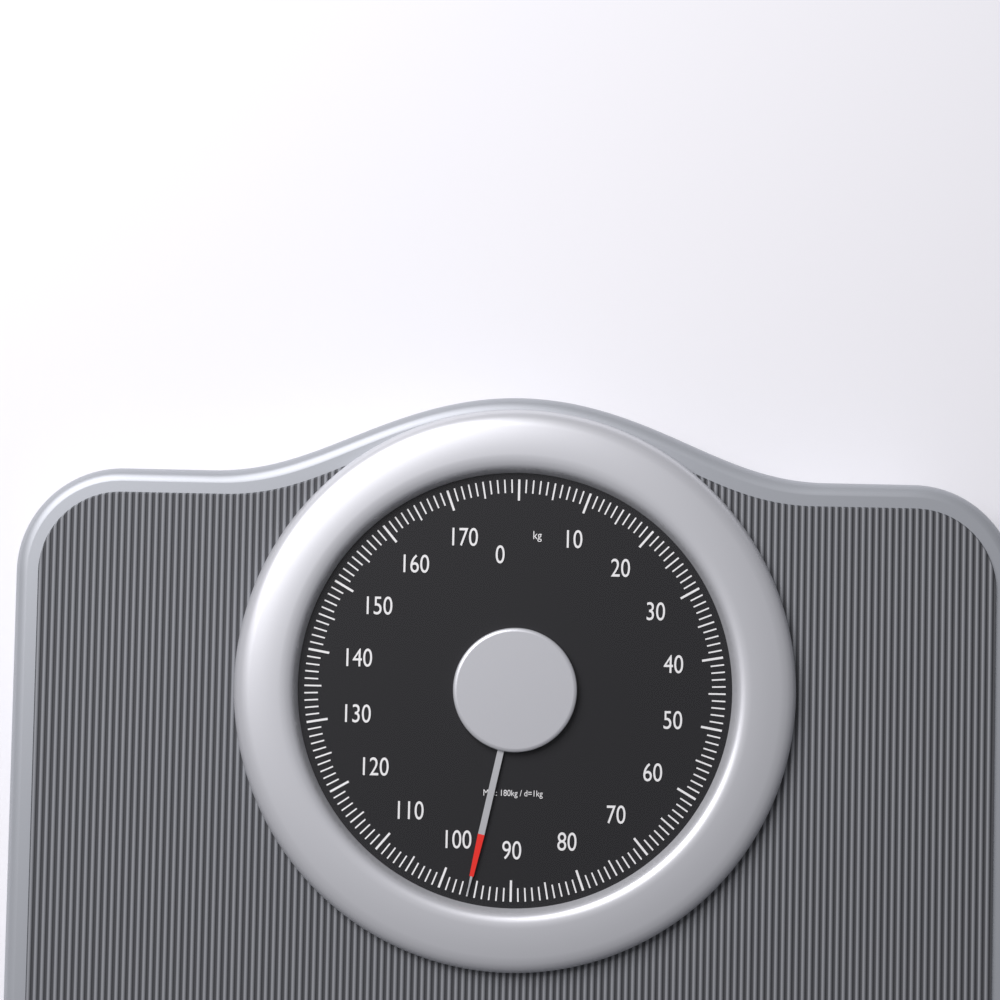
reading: 96 kg
